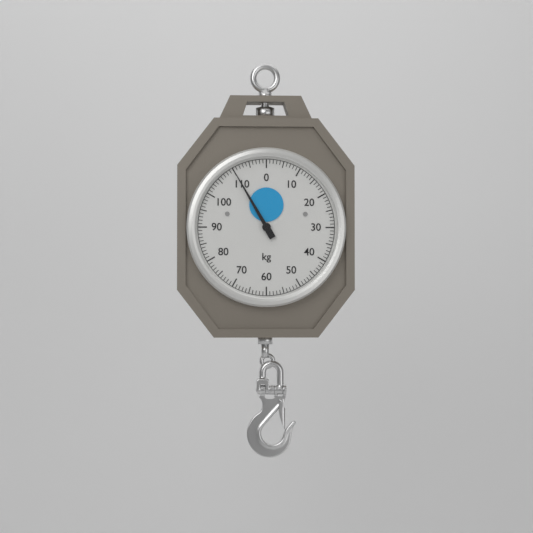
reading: 110 kg
